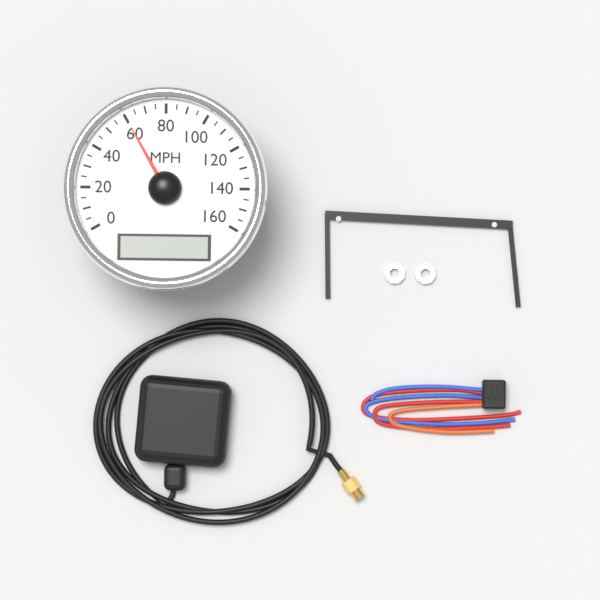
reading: 60 MPH
